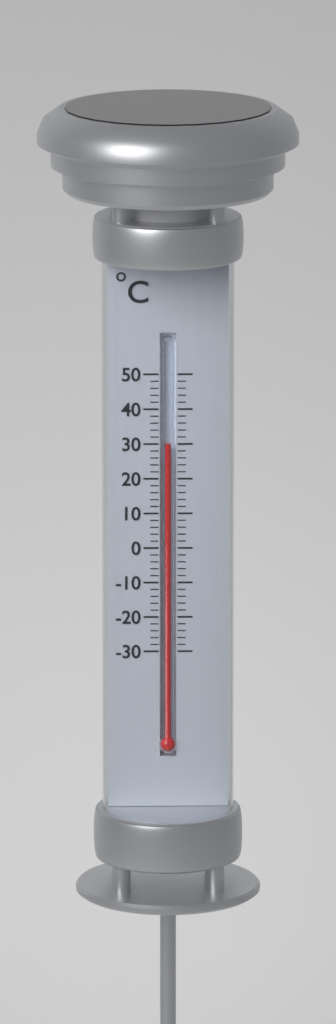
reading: 30 °C
